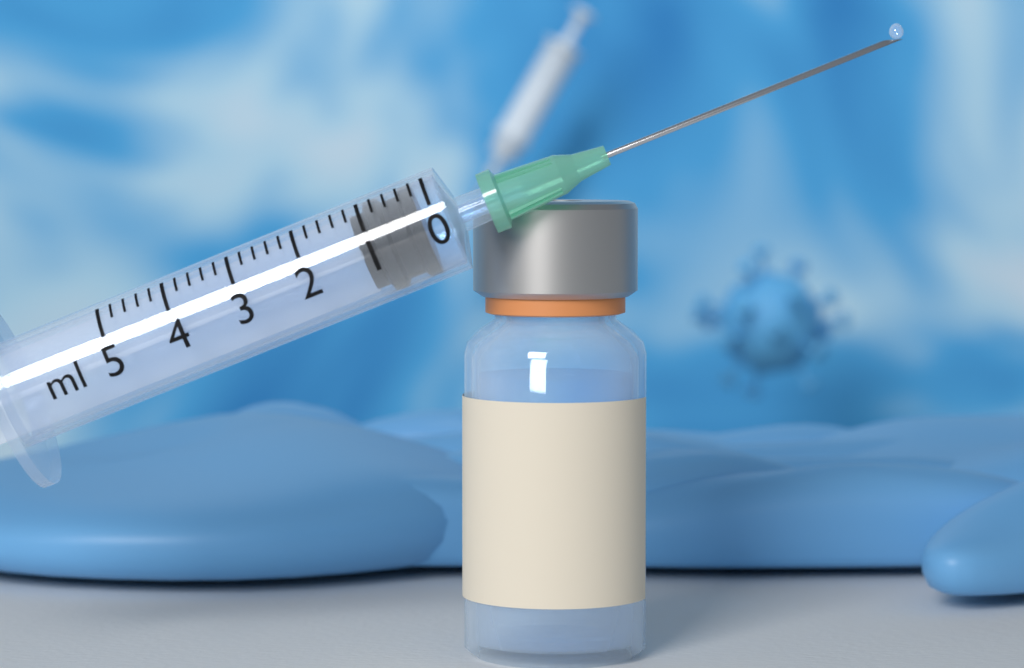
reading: 0.2 ml
